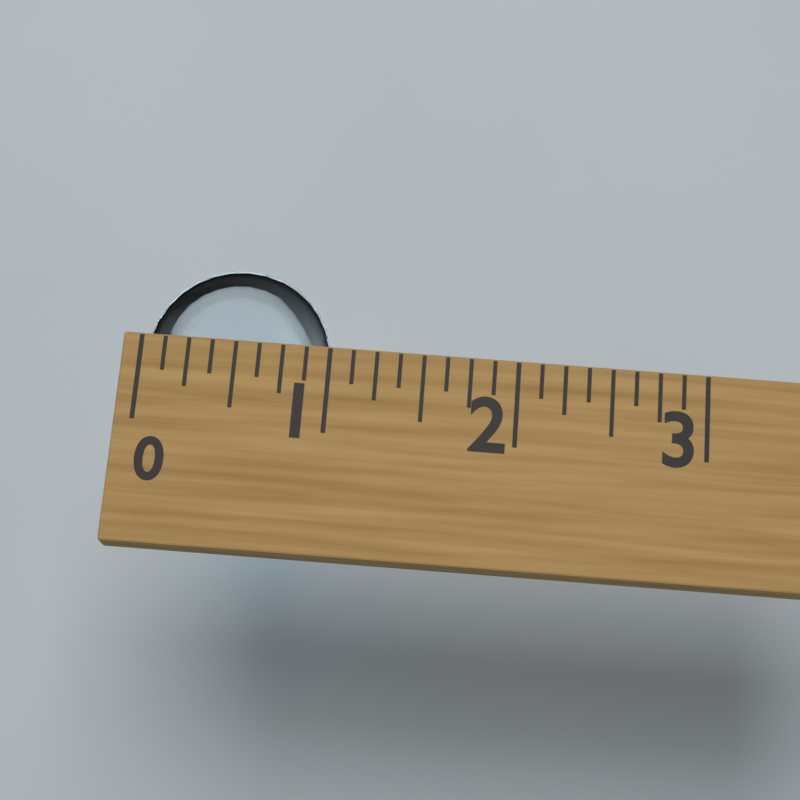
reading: 1.000 (no unit)
